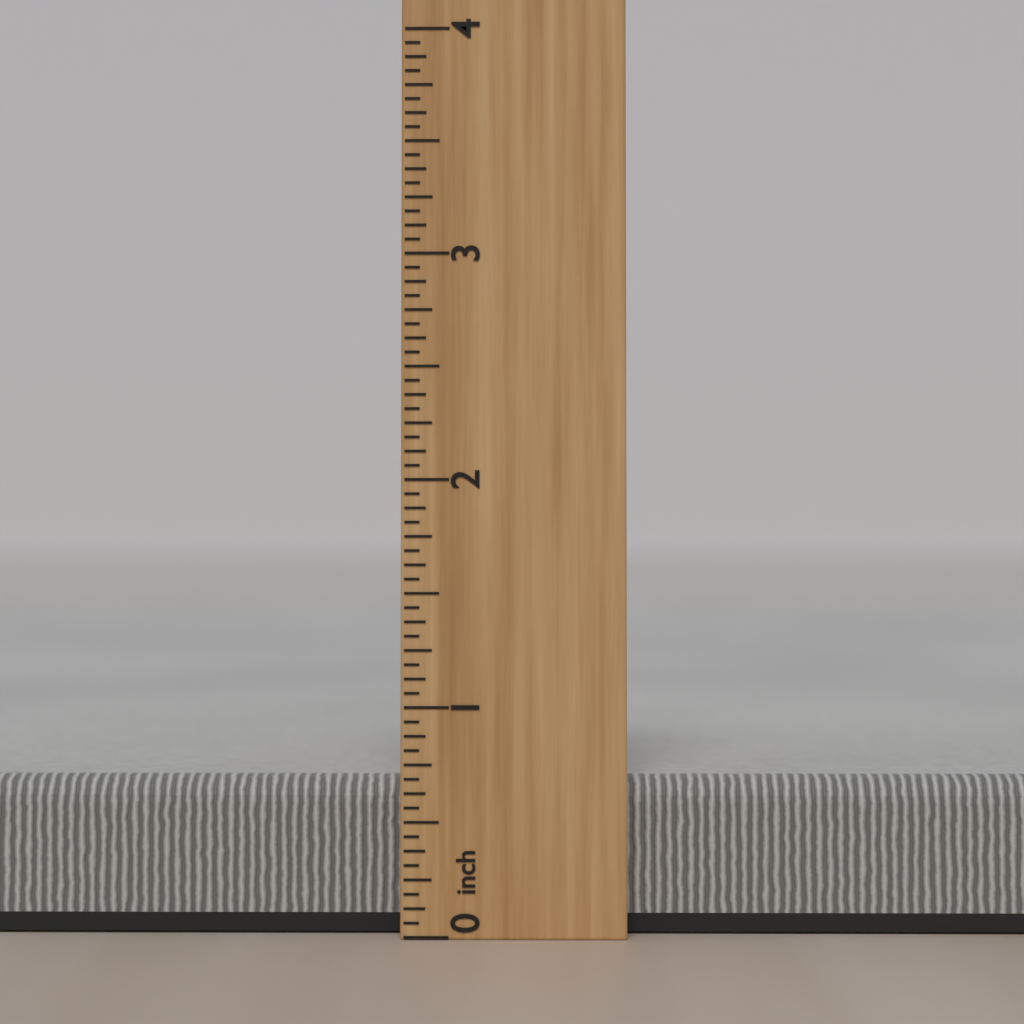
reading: 0.6875 inch
